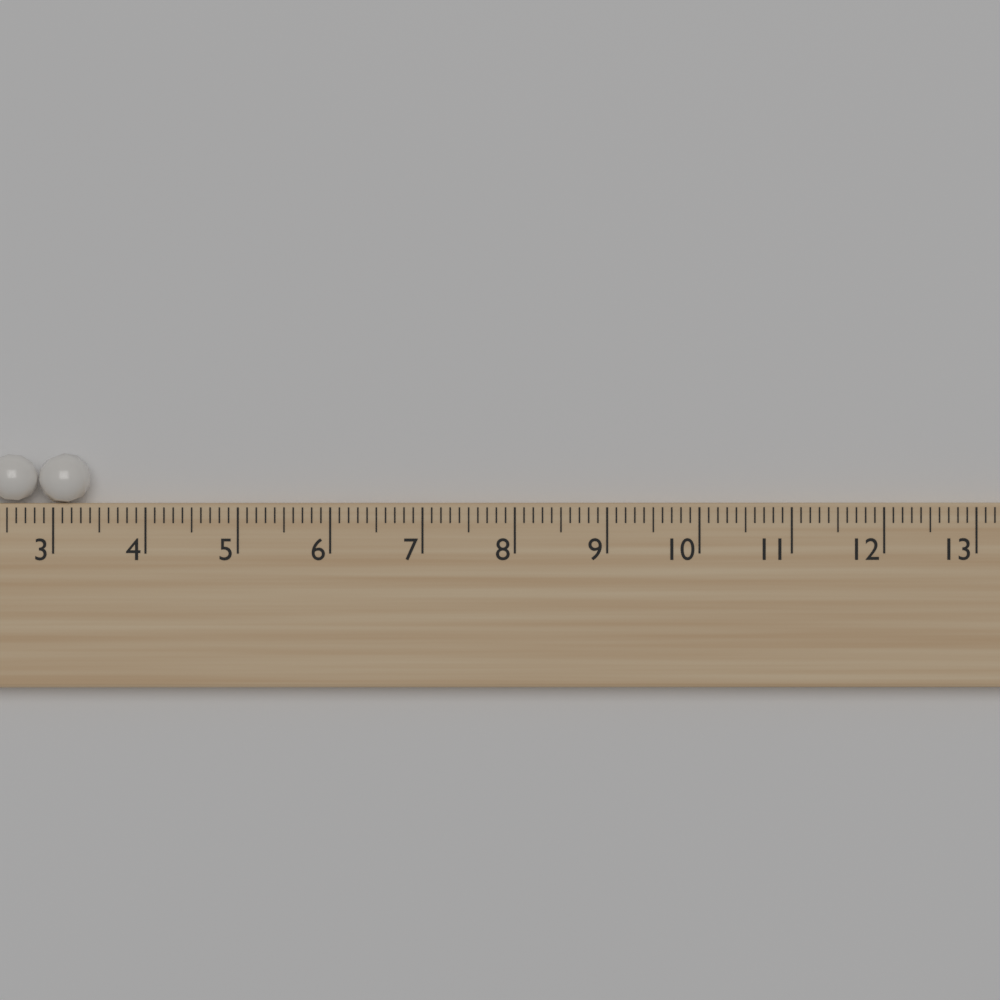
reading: 3.4 (no unit)
